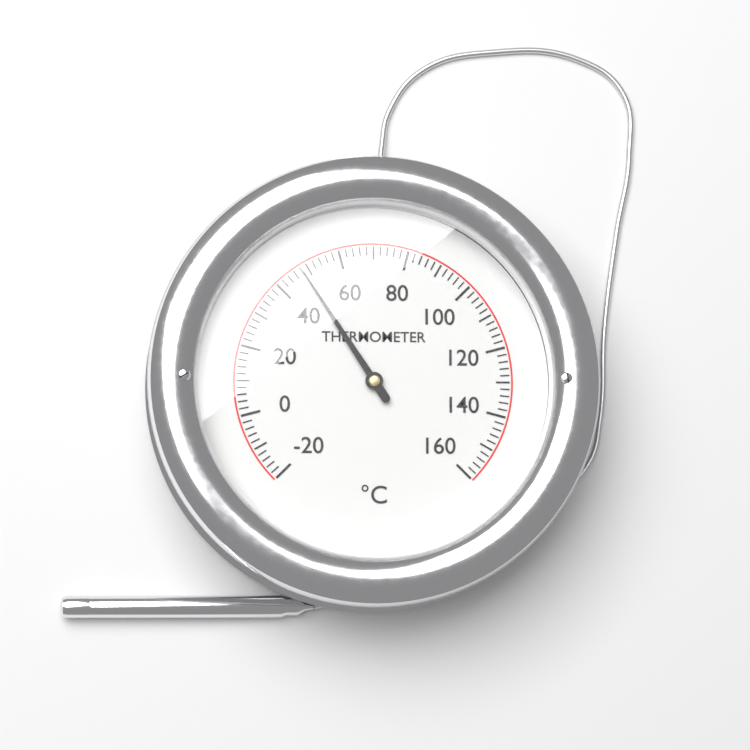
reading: 48 °C
